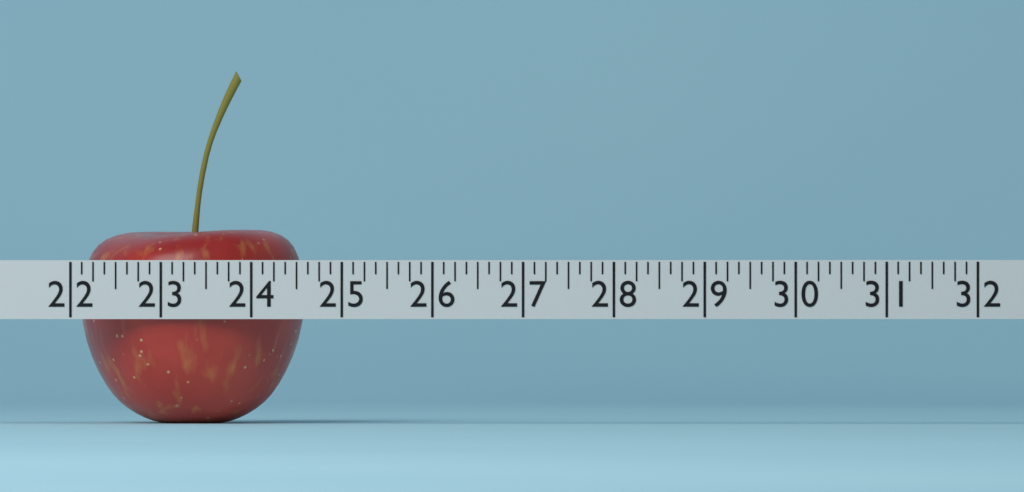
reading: 24.500 (no unit)
